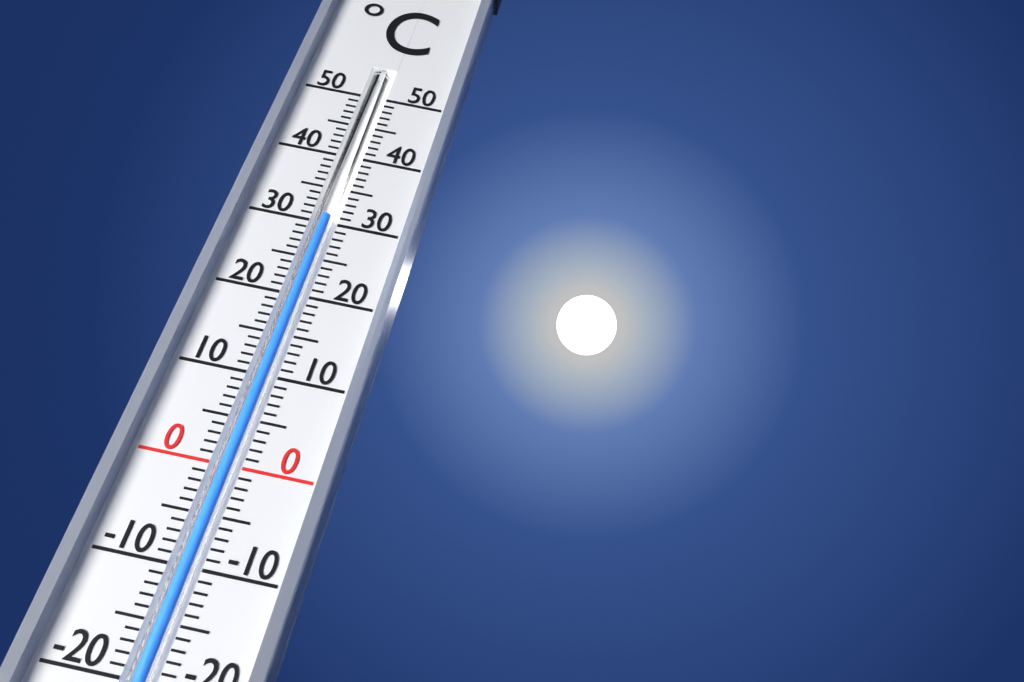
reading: 31 °C
